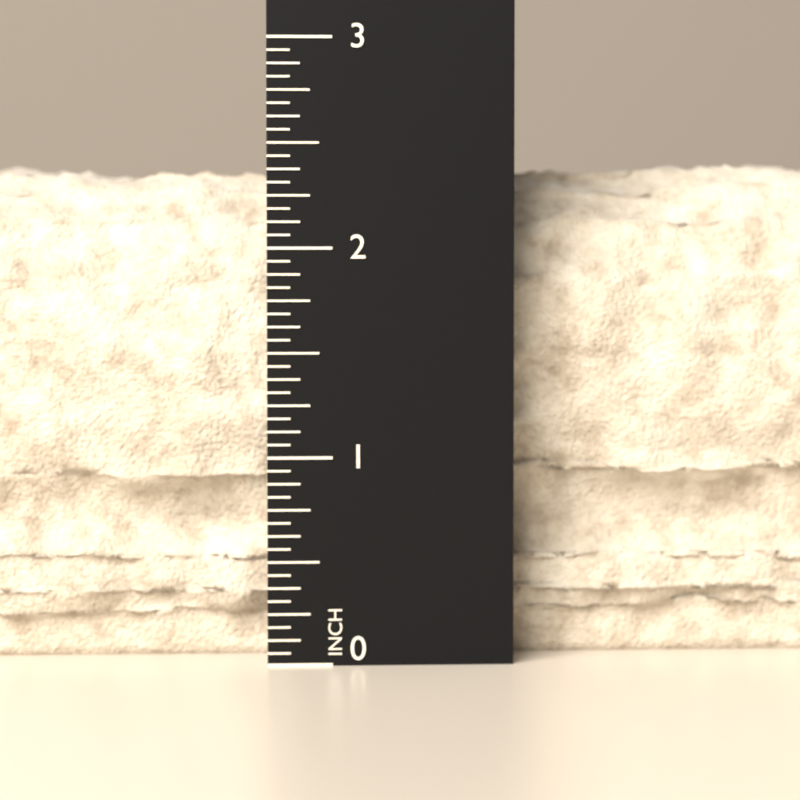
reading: 2.4375 in
